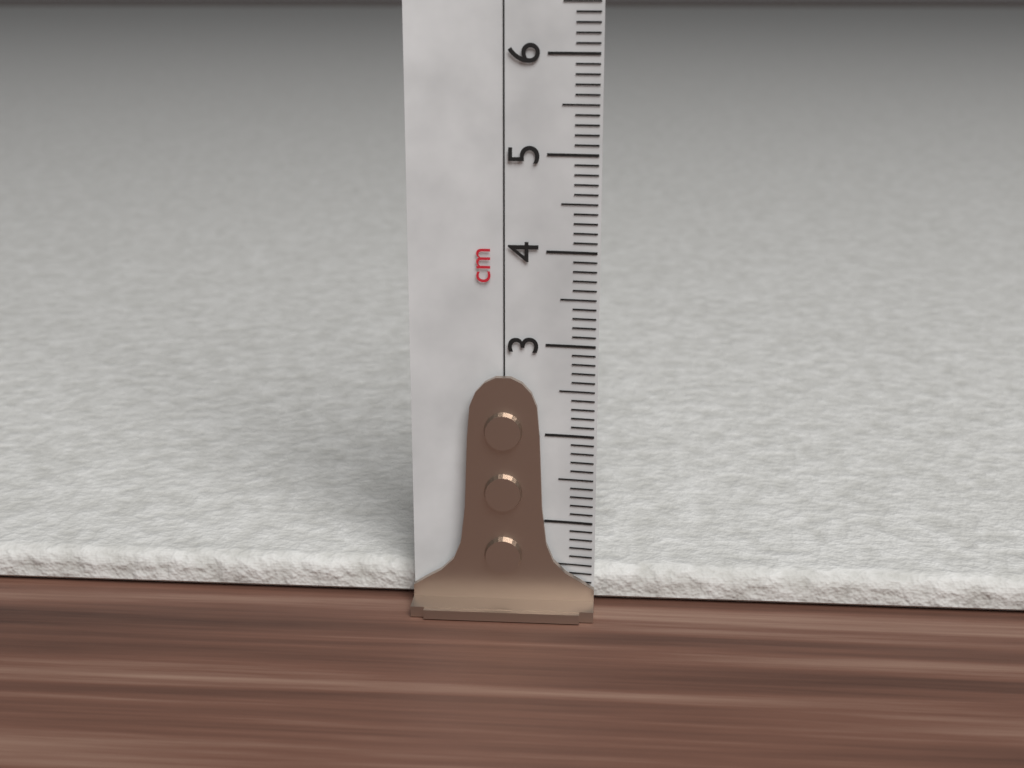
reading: 0.4 cm
